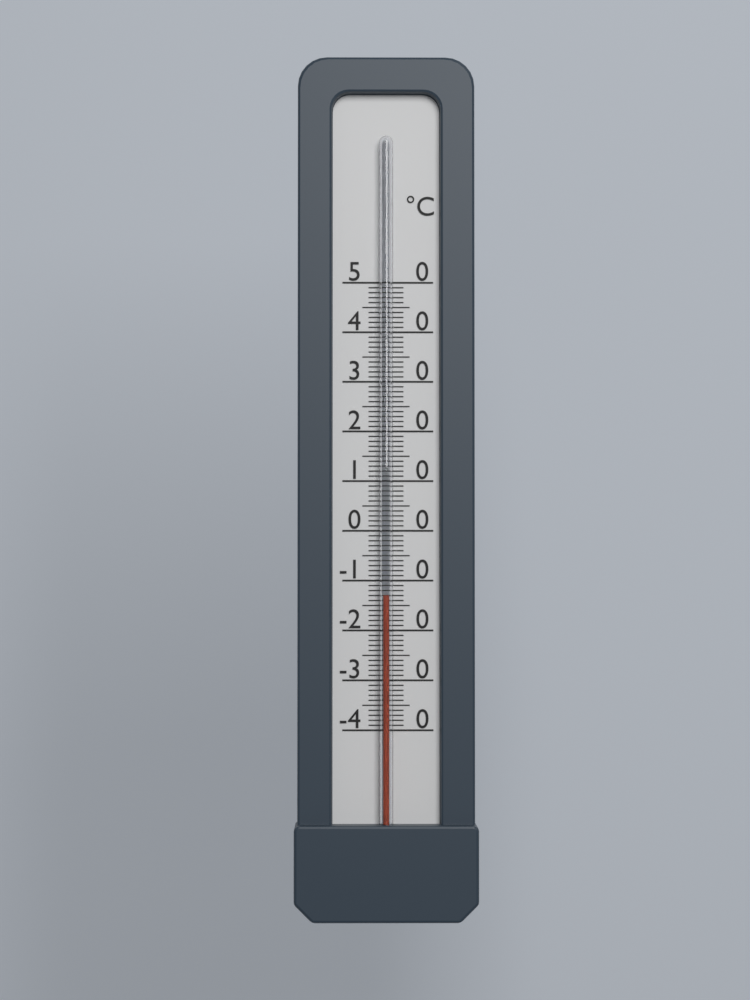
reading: -13 °C
